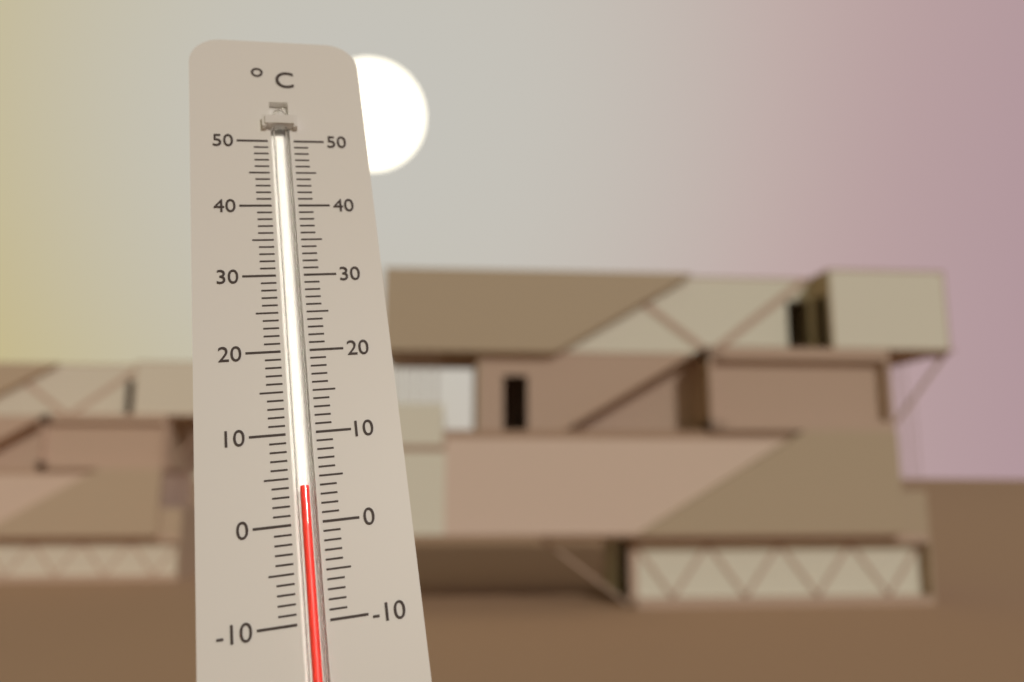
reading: 4 °C
